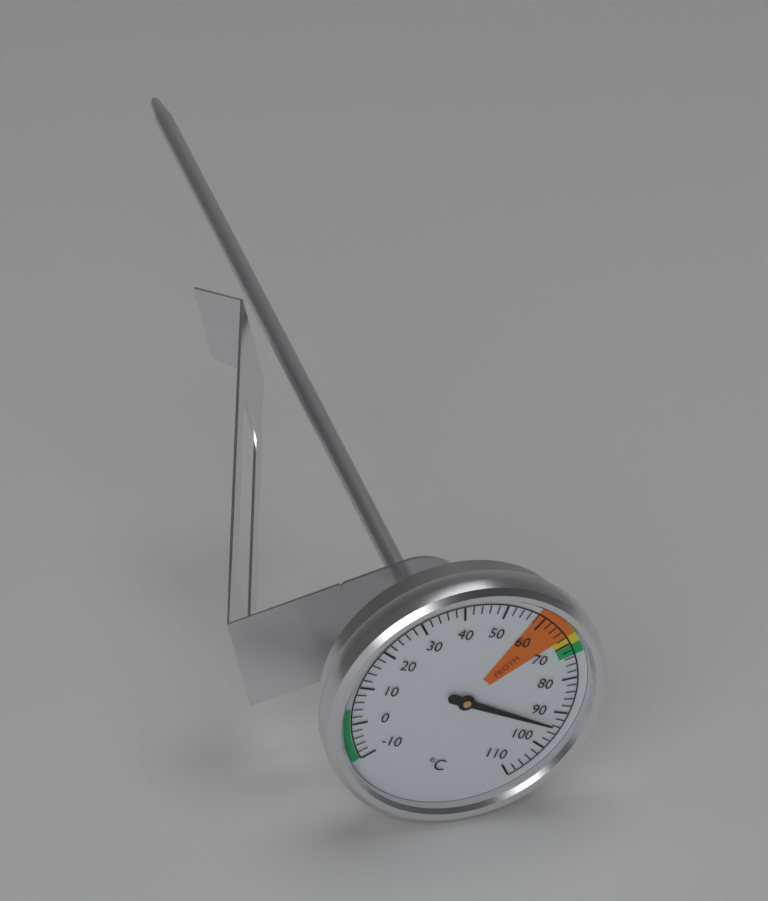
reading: 94 °C
